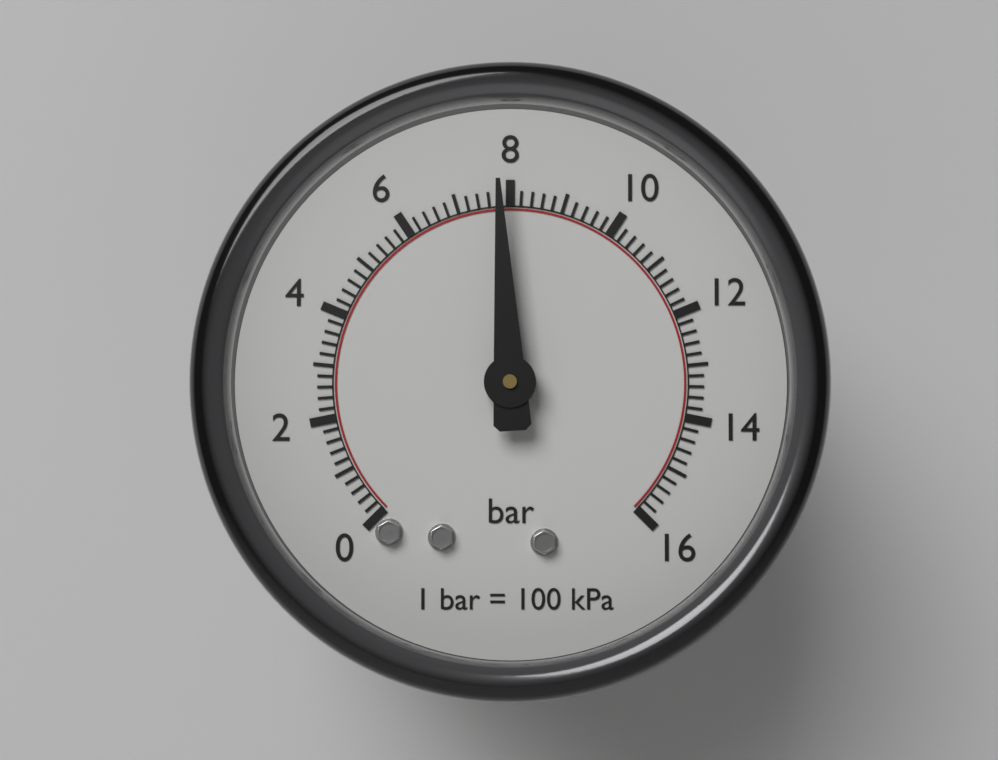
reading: 7.8 bar
